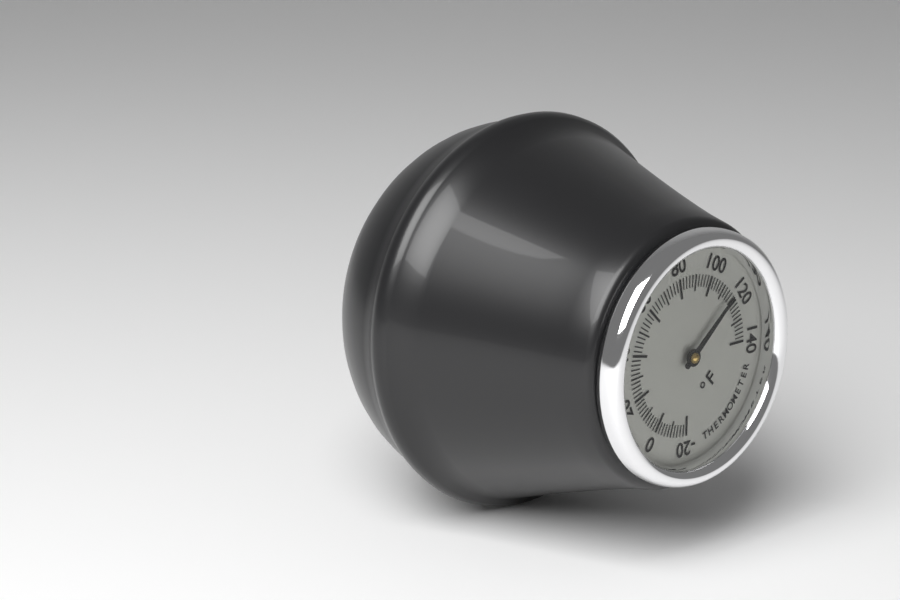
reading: 116 °F
